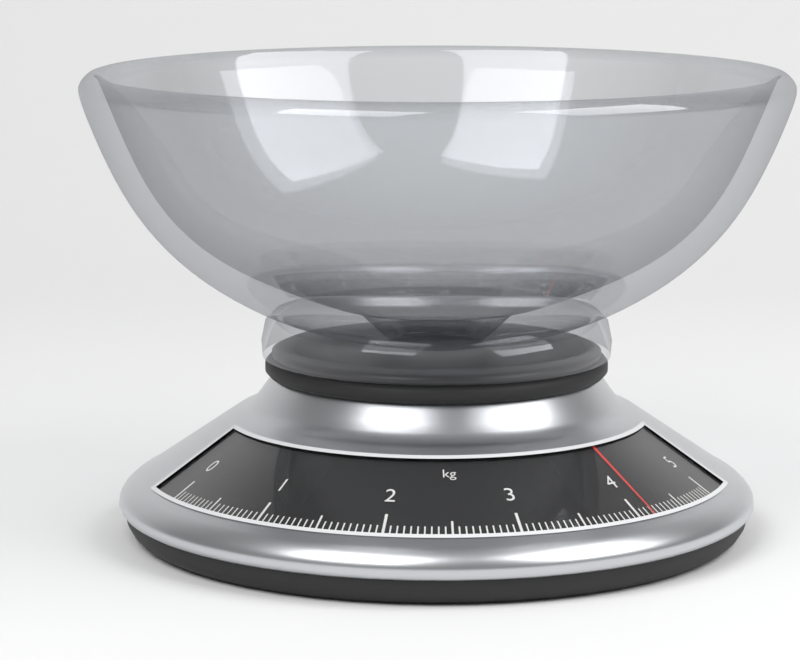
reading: 4.15 kg
